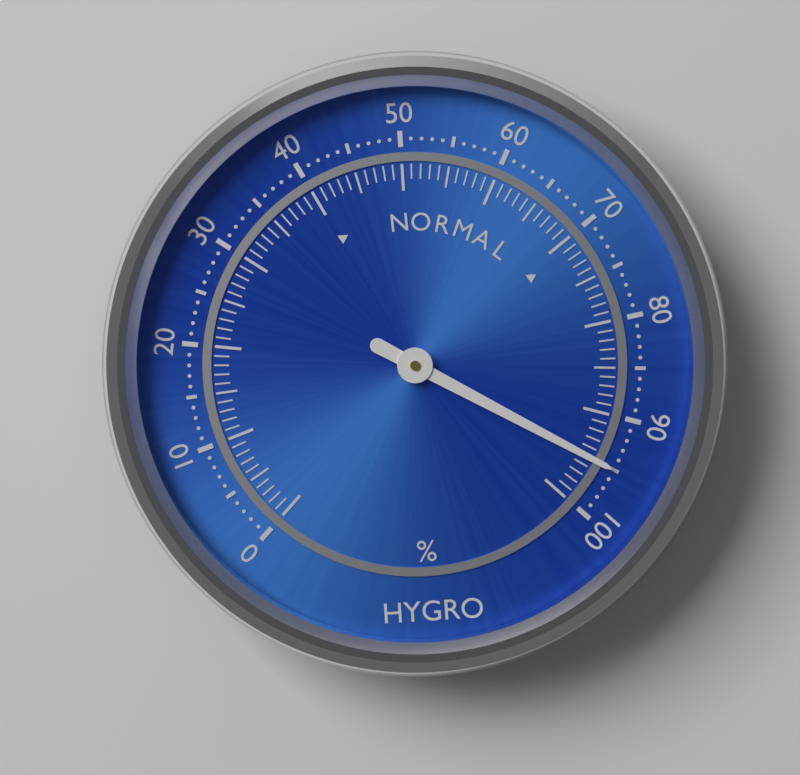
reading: 95 %
